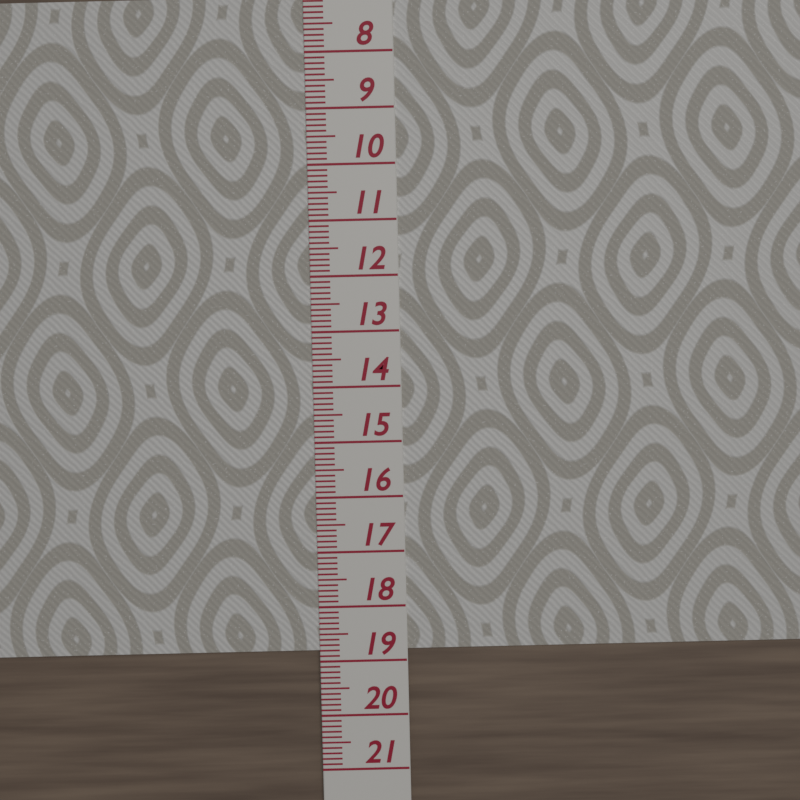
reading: 18.8 (no unit)
